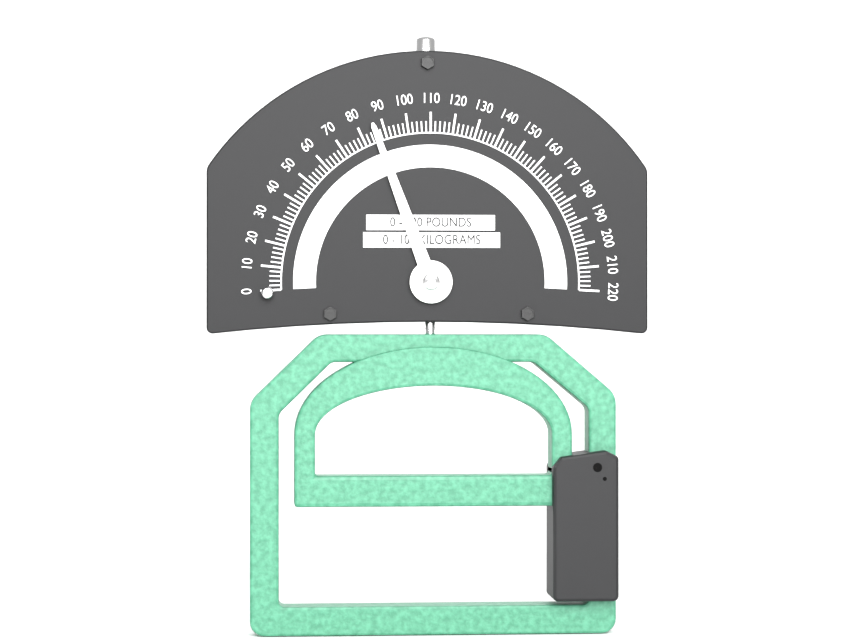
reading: 86 lb
